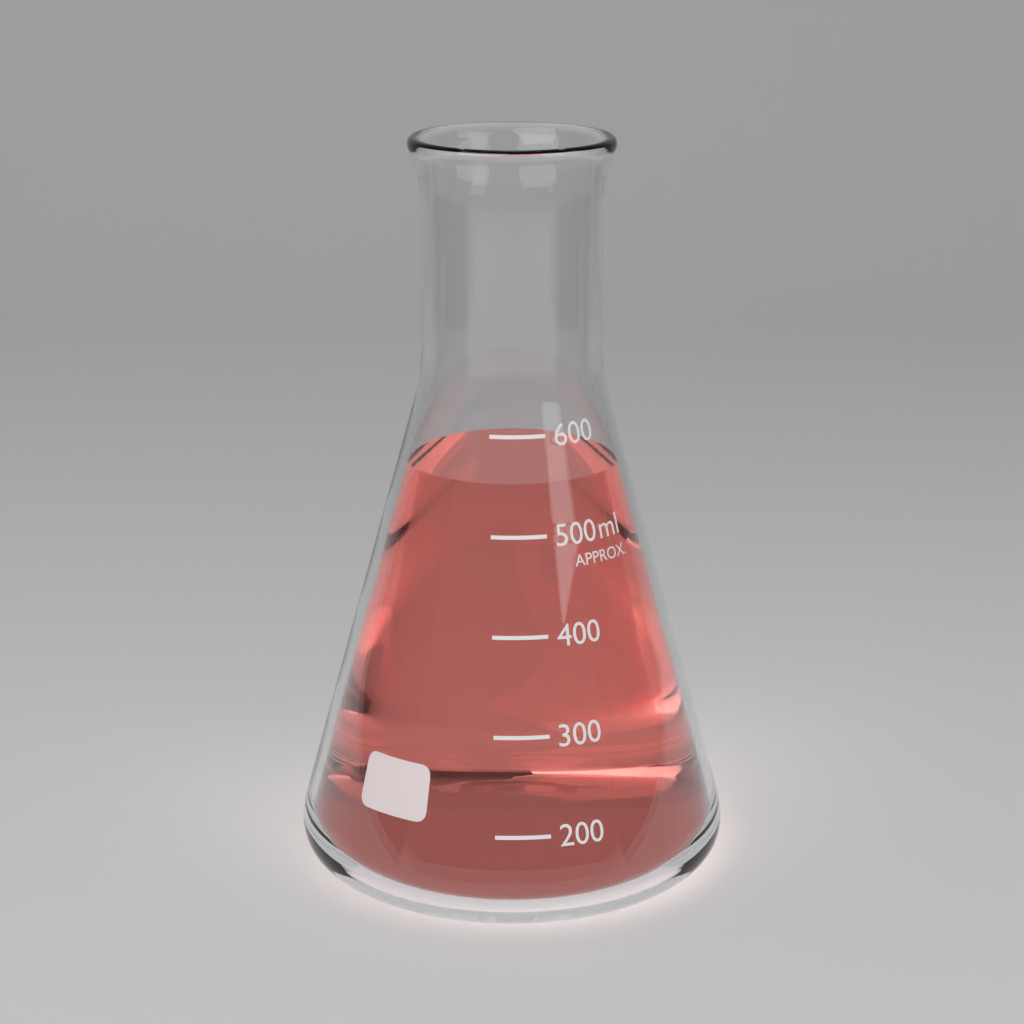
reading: 550 ml
